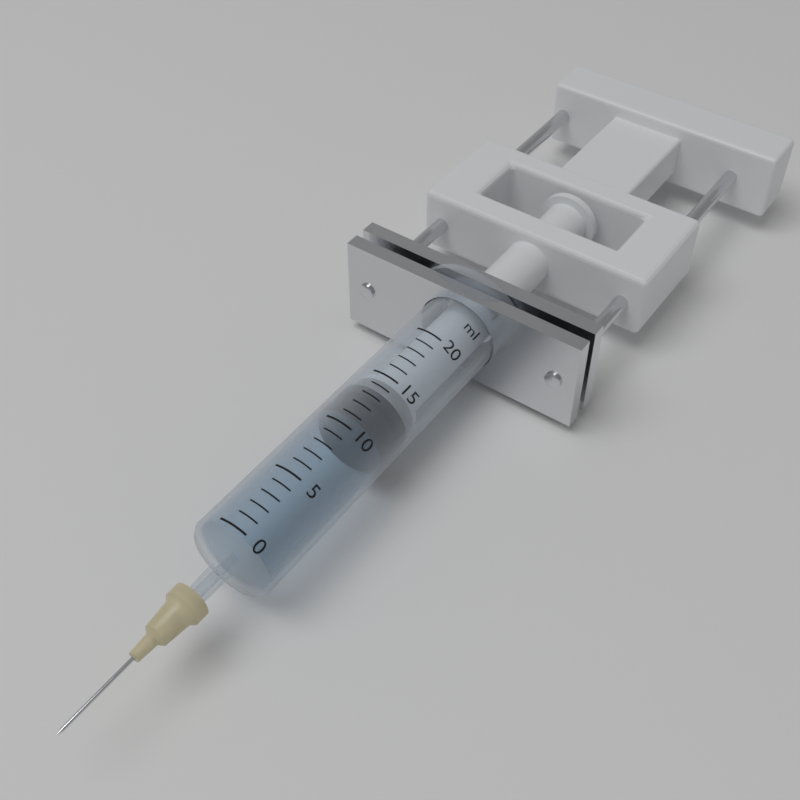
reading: 11 ml
